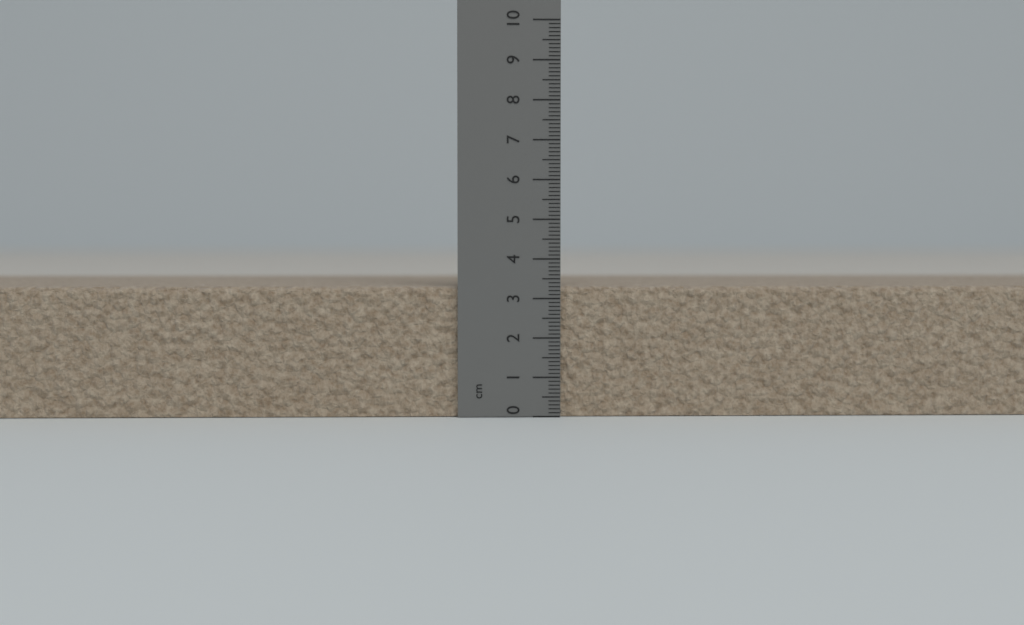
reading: 3.3 cm
